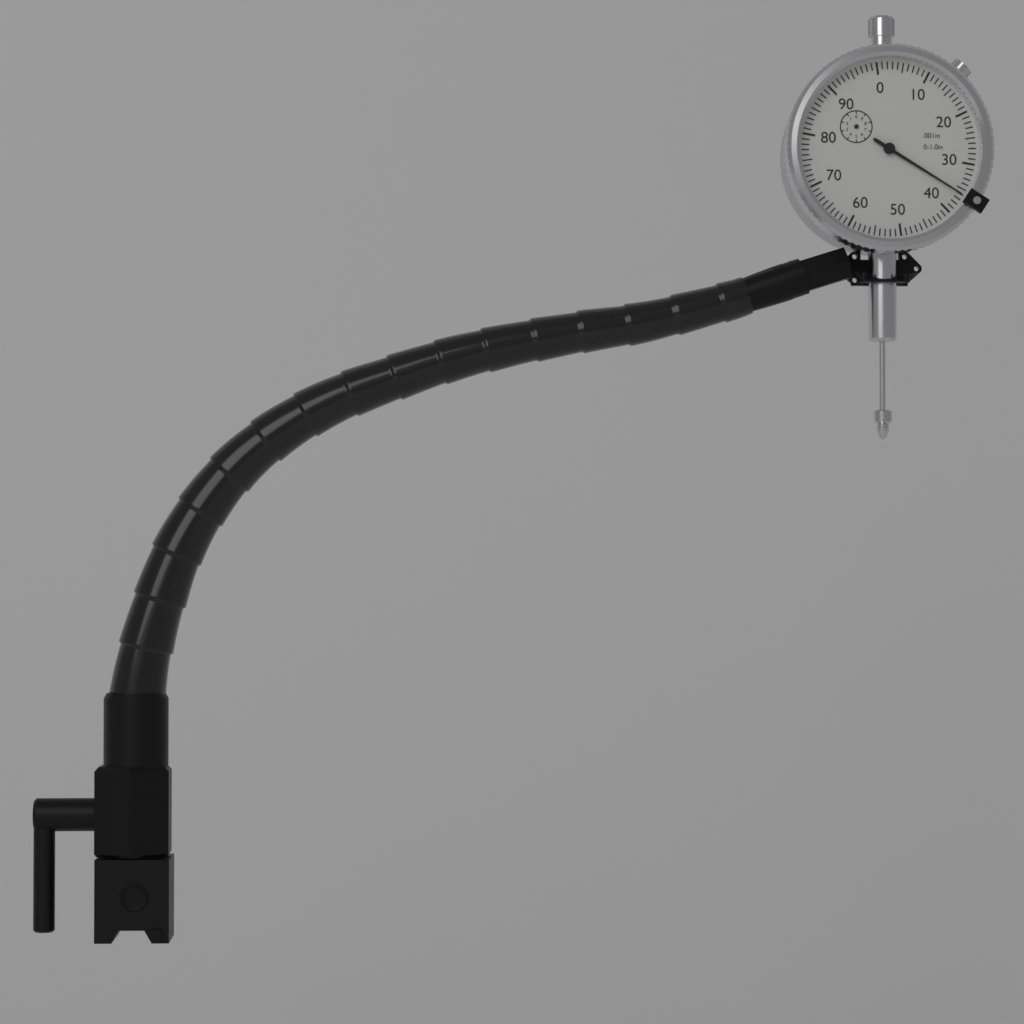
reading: 0.036 in
